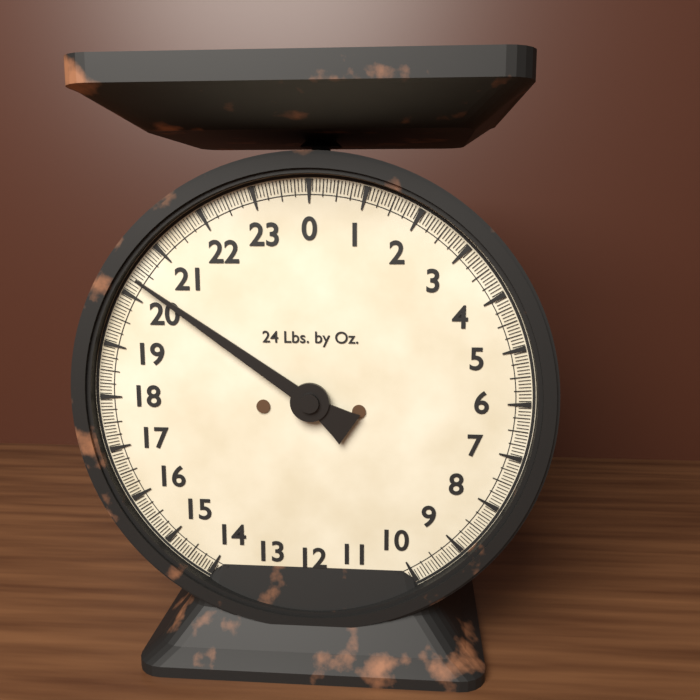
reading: 20.3125 lb
